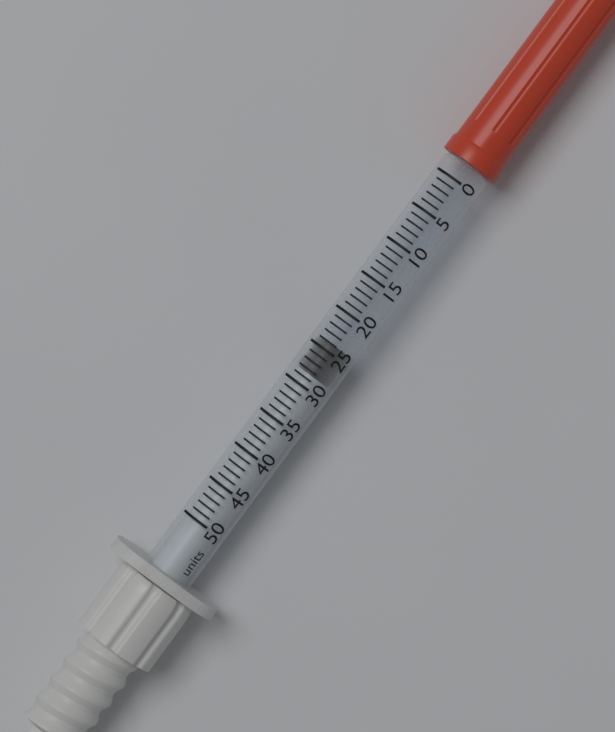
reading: 24 units
